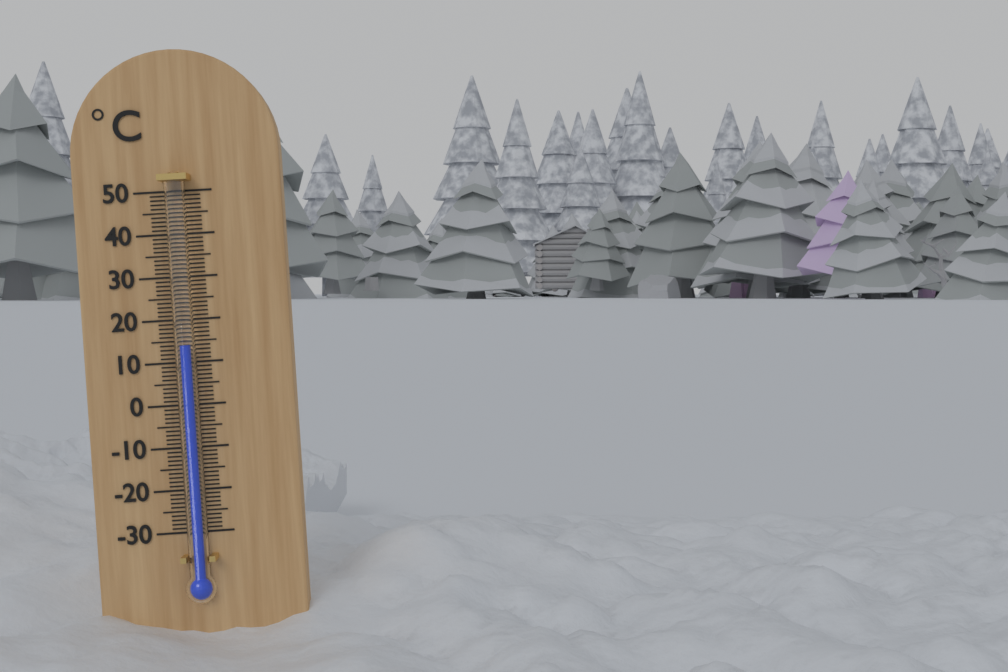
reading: 14 °C
